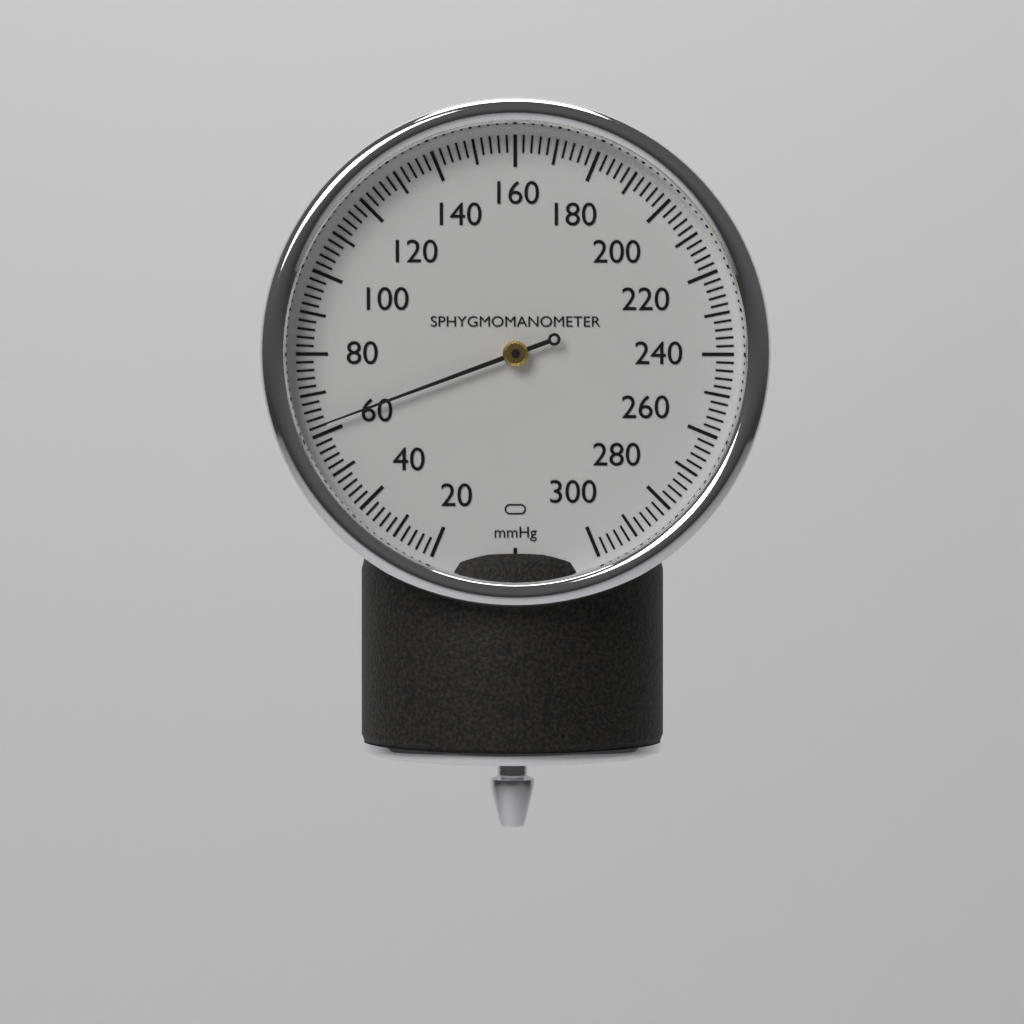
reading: 62 mmHg
